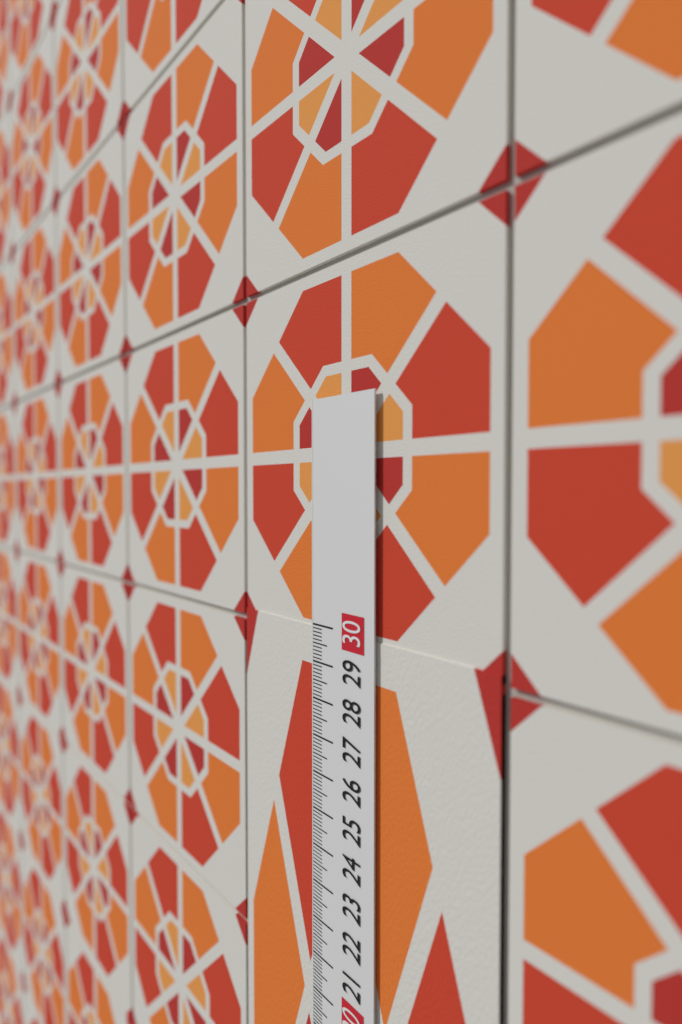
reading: 29.9 cm
